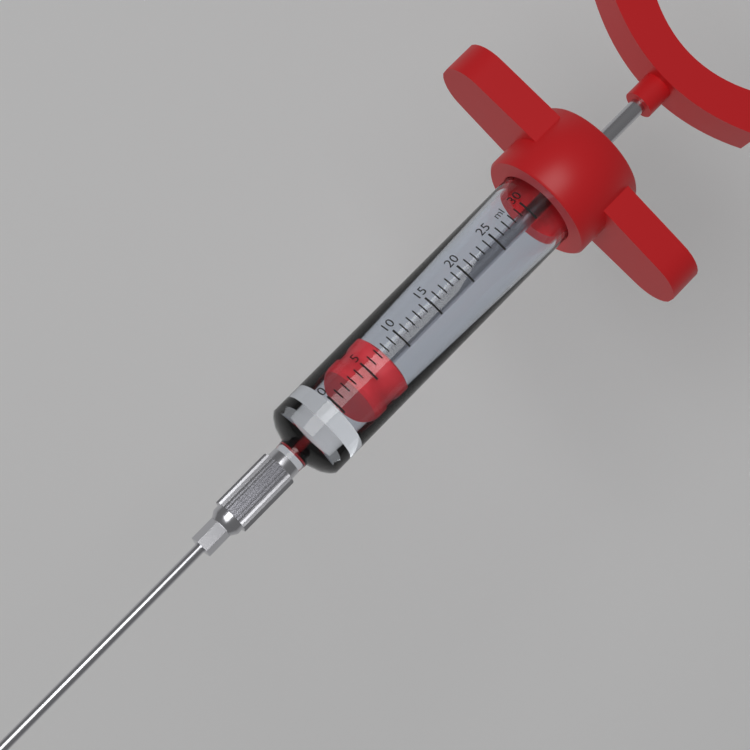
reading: 3 ml
